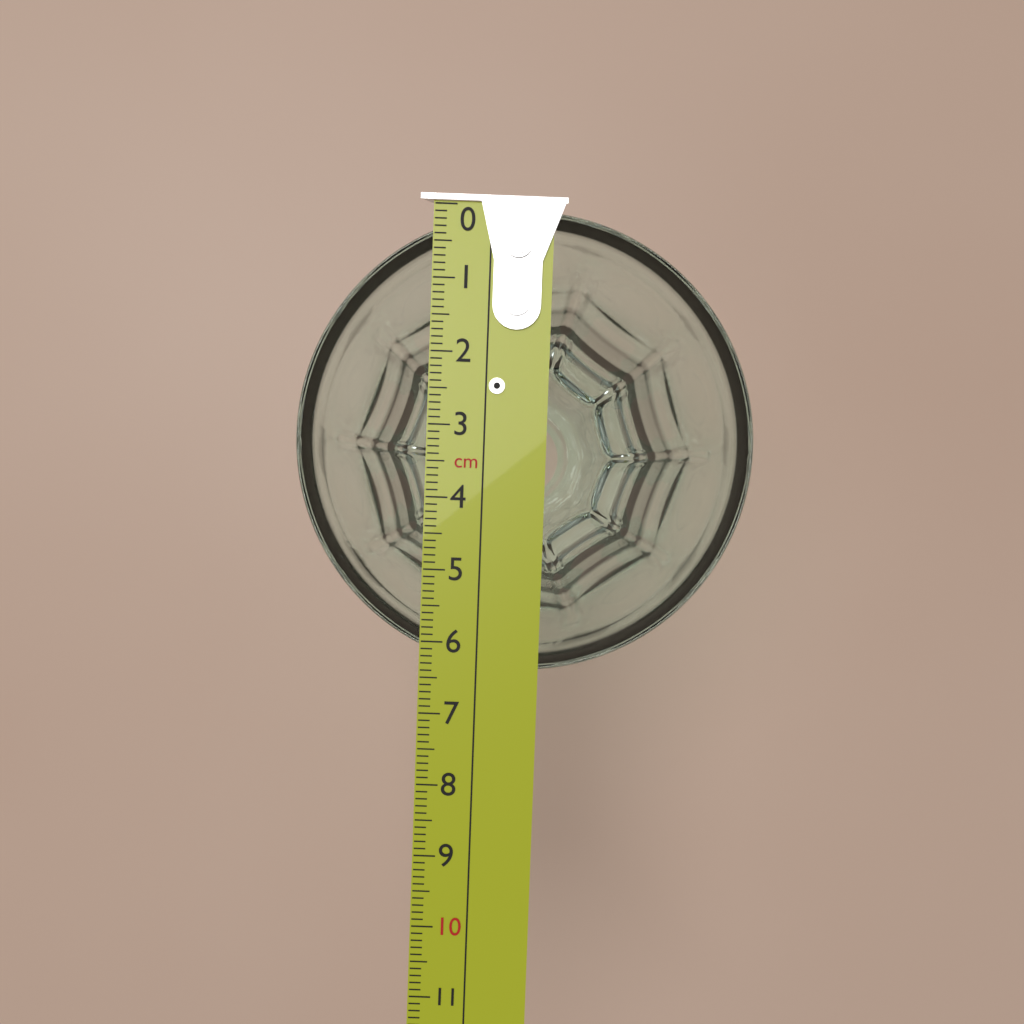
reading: 6.4 cm
